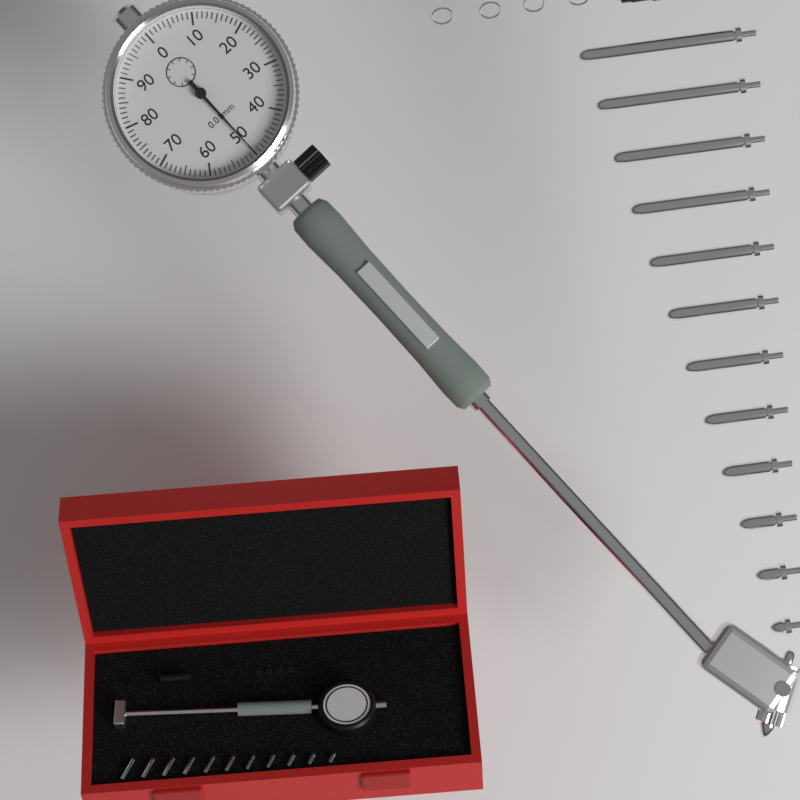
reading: 0.50 mm
